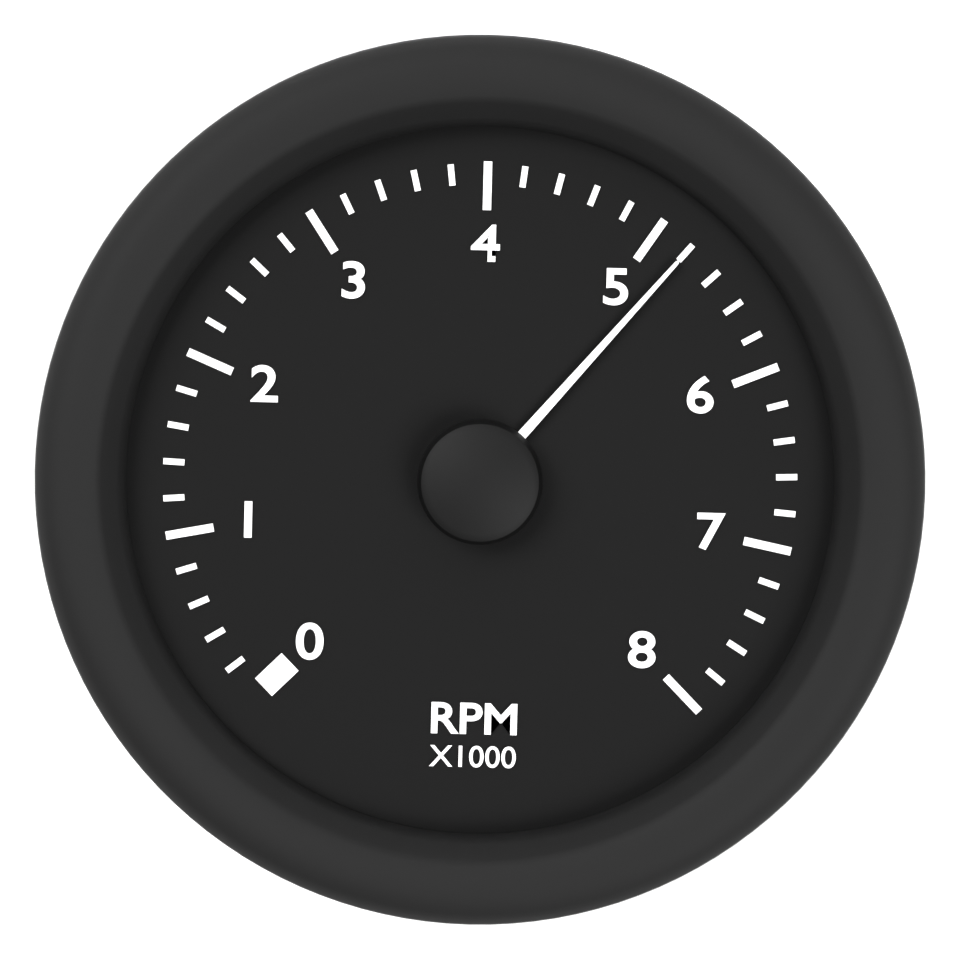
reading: 5.2 RPM x1000
